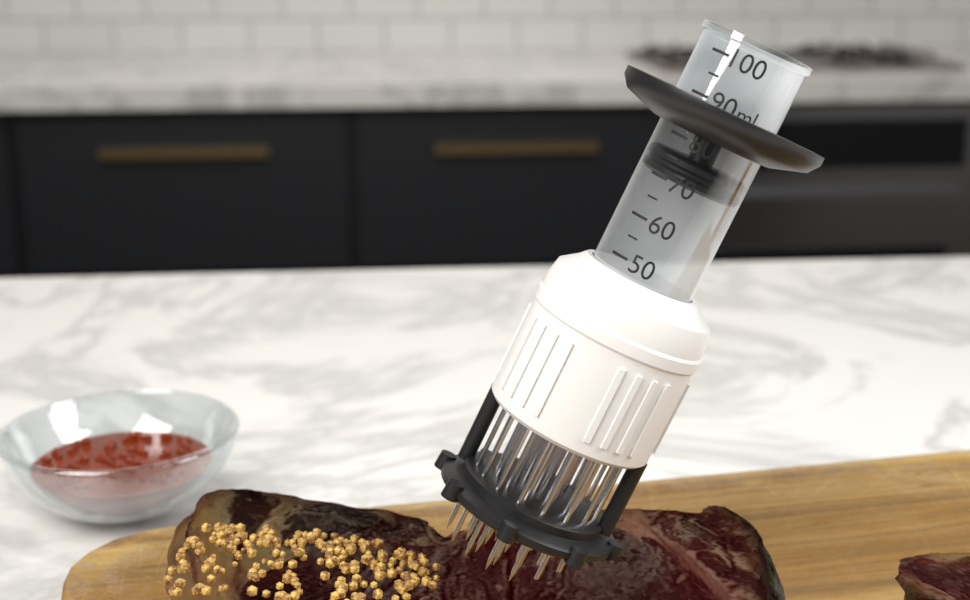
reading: 70 ml
